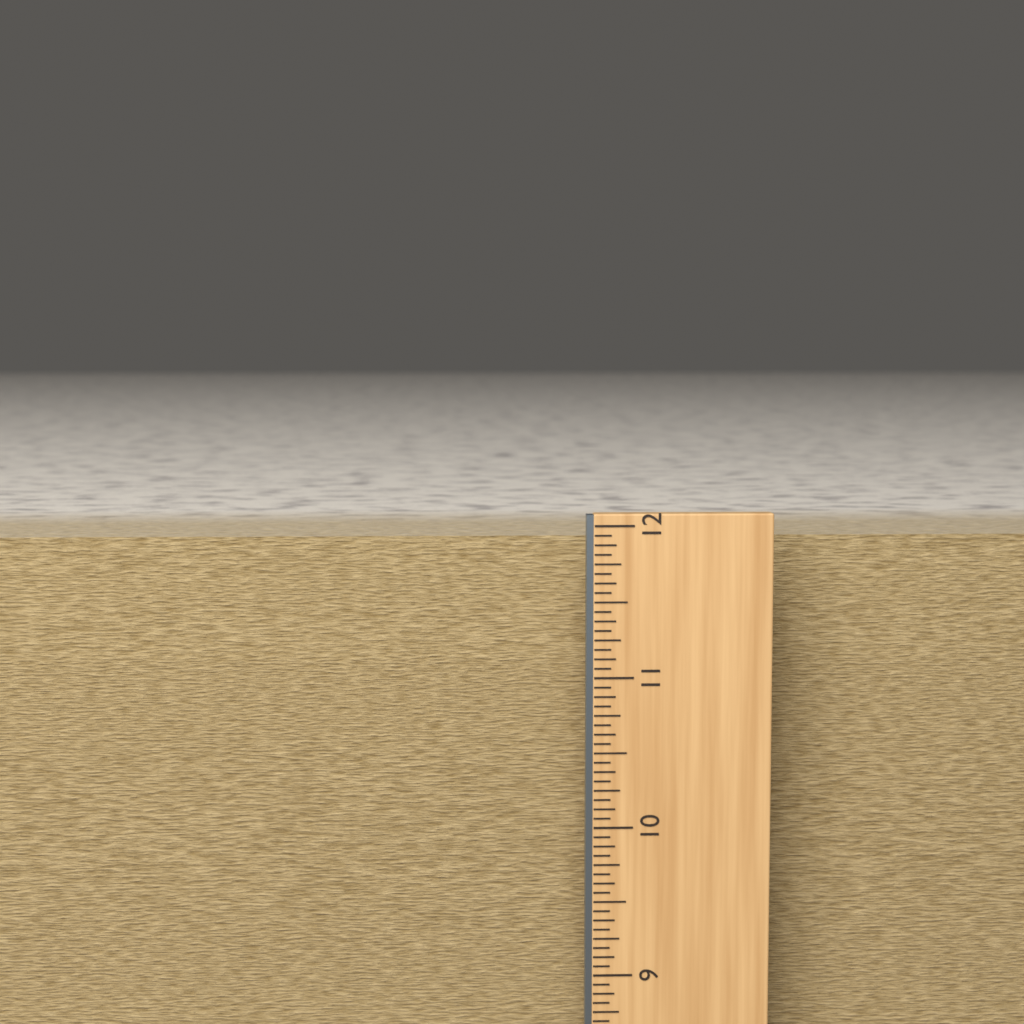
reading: 11.8750 in
